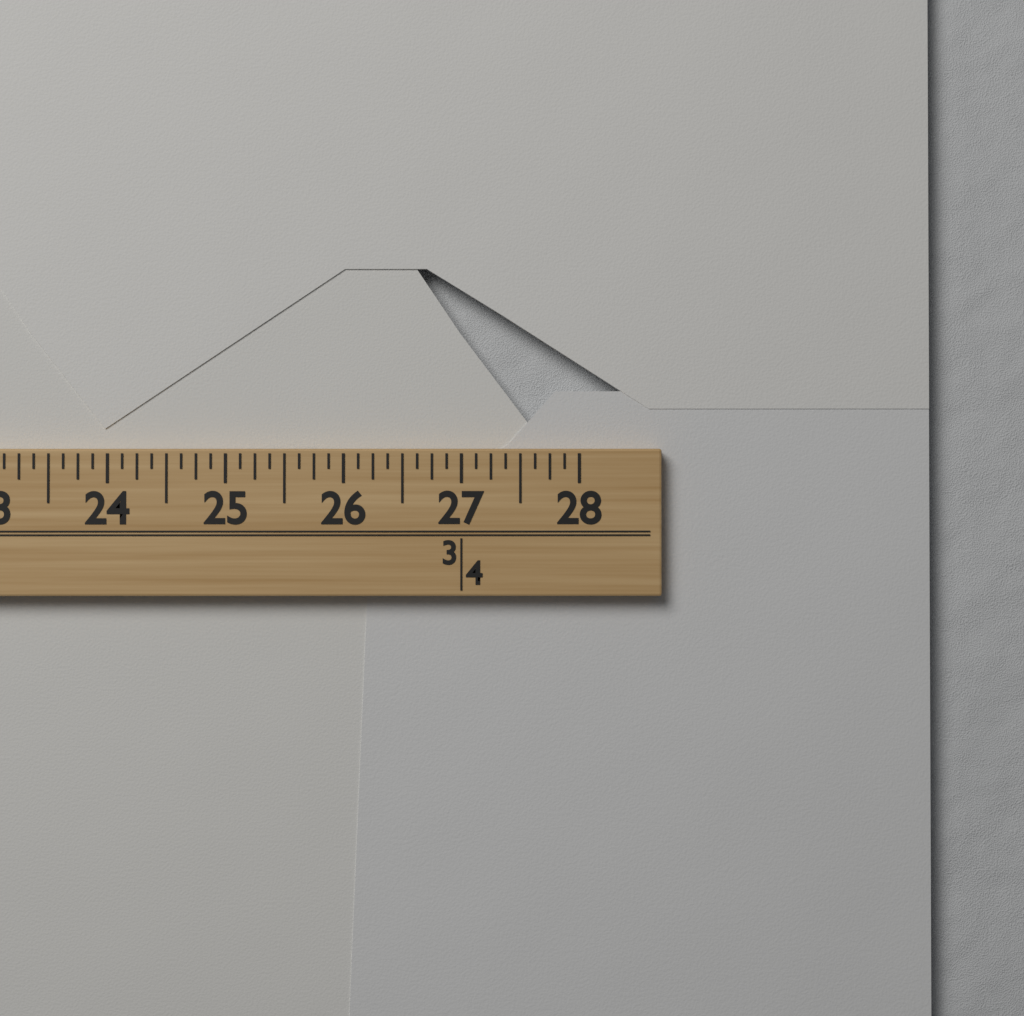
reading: 27.625 (no unit)
